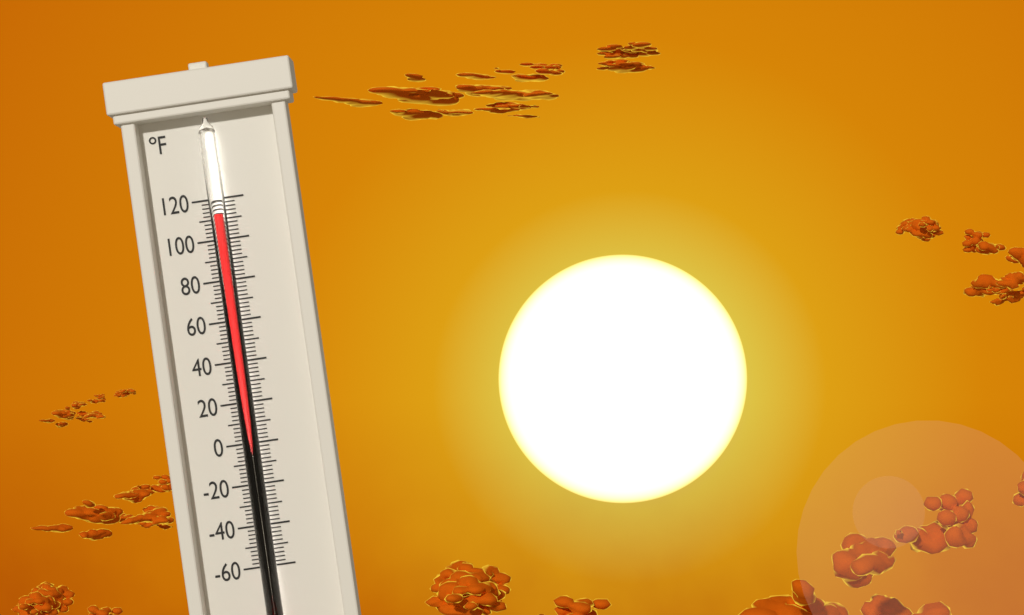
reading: 112 °F
